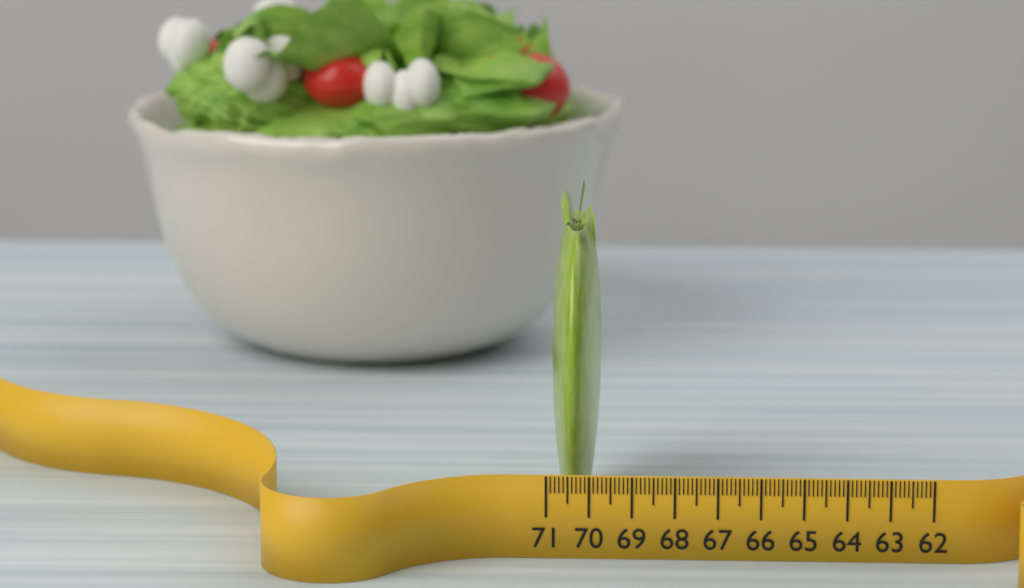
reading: 69.8 (no unit)
